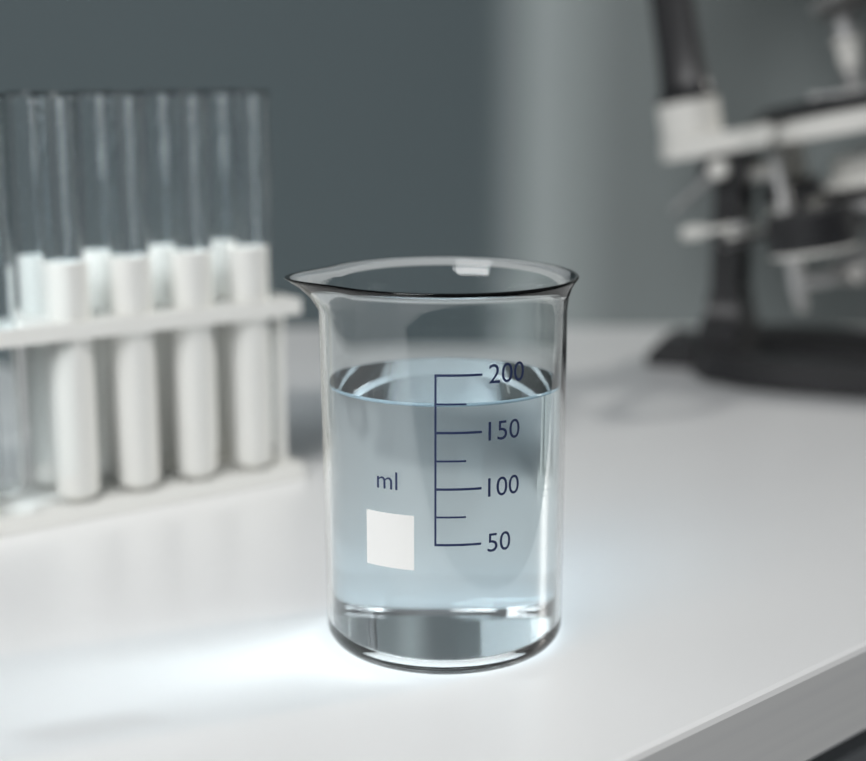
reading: 175 ml
